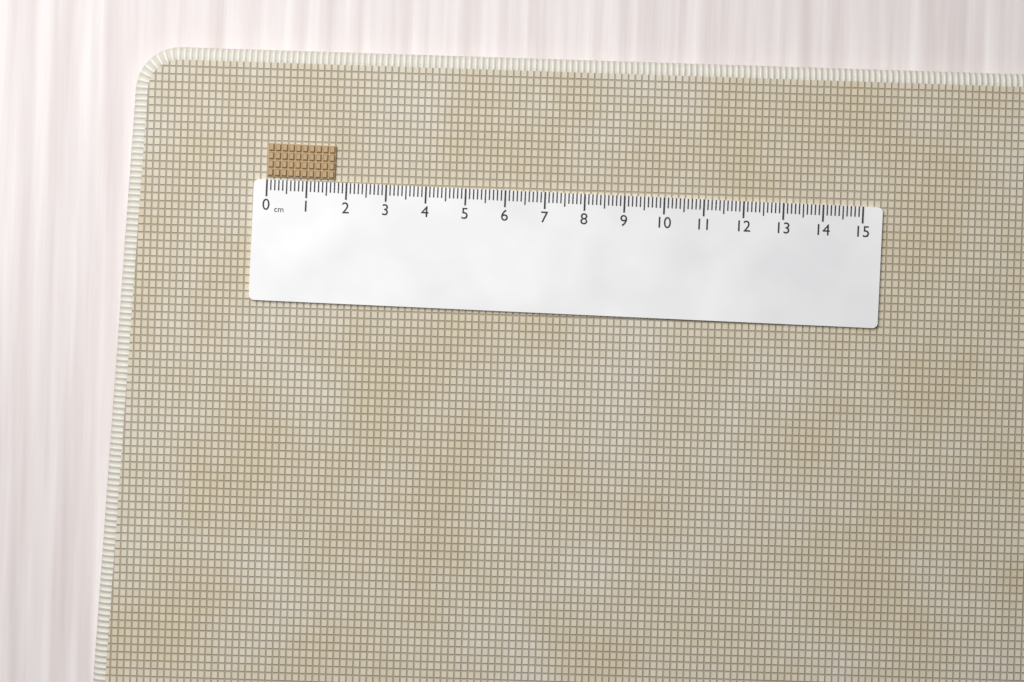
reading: 1.7 cm
